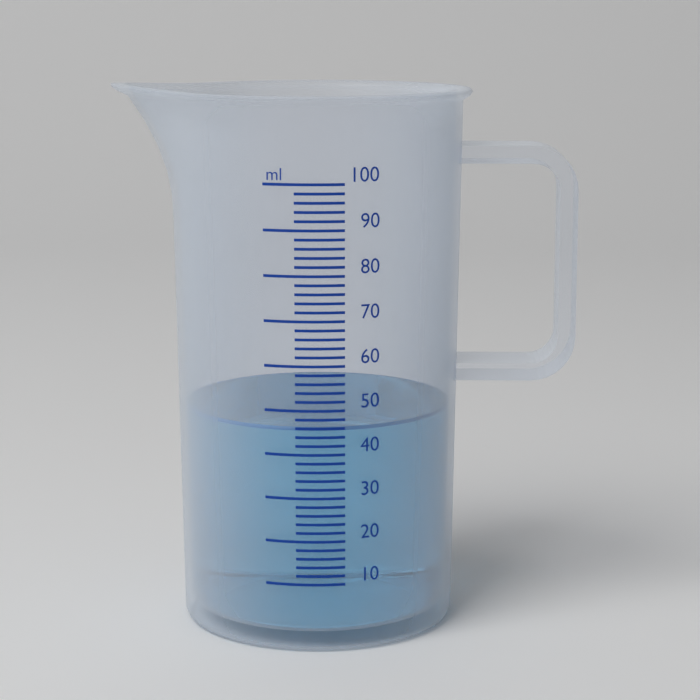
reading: 46 ml
